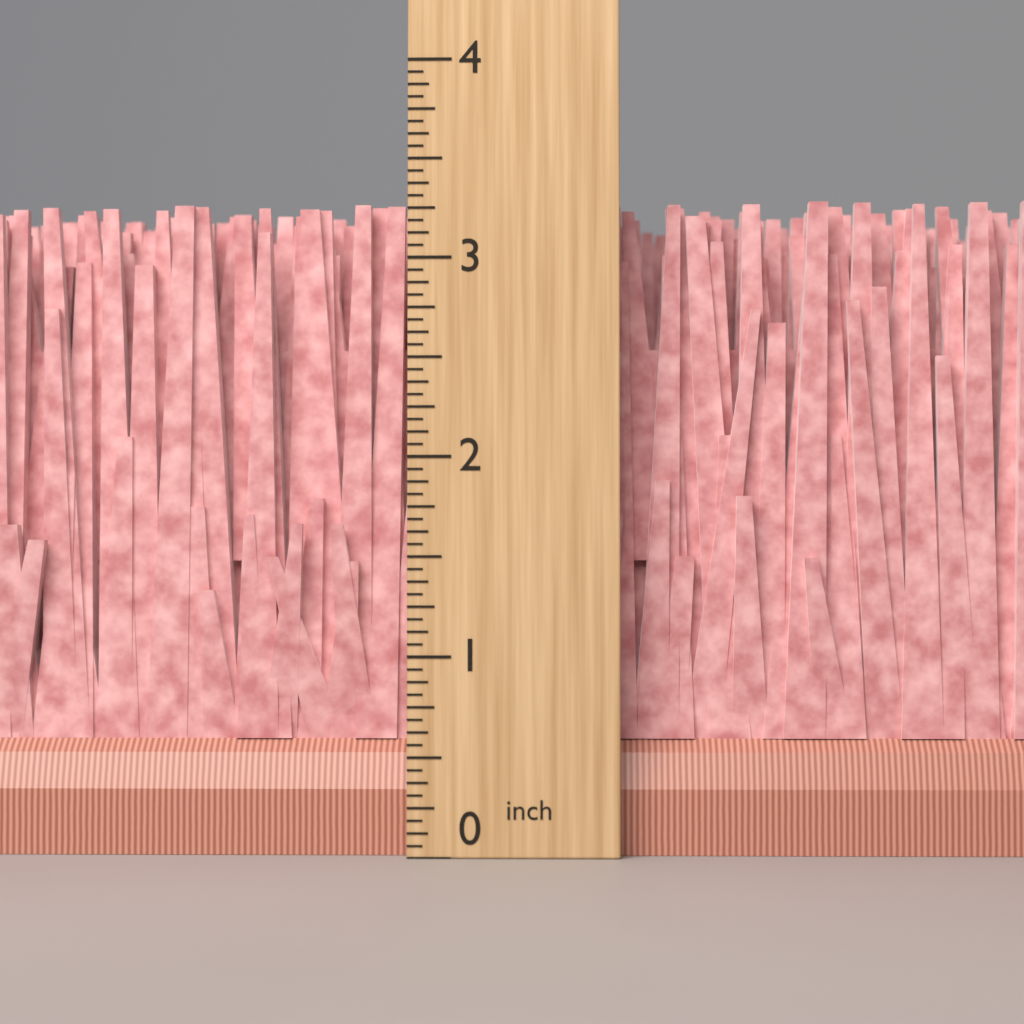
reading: 3.3125 inch
